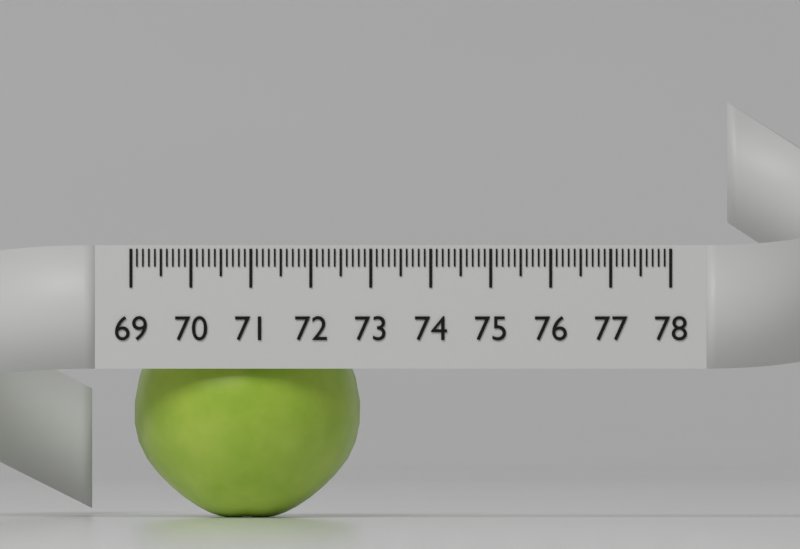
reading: 72.8 (no unit)
